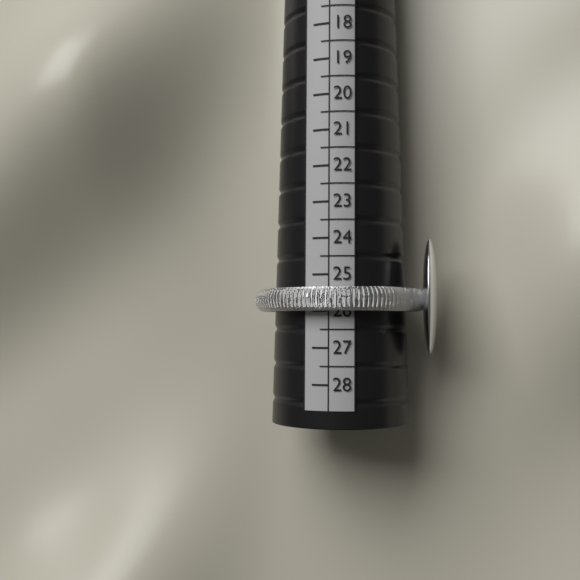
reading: 26.0 (no unit)
